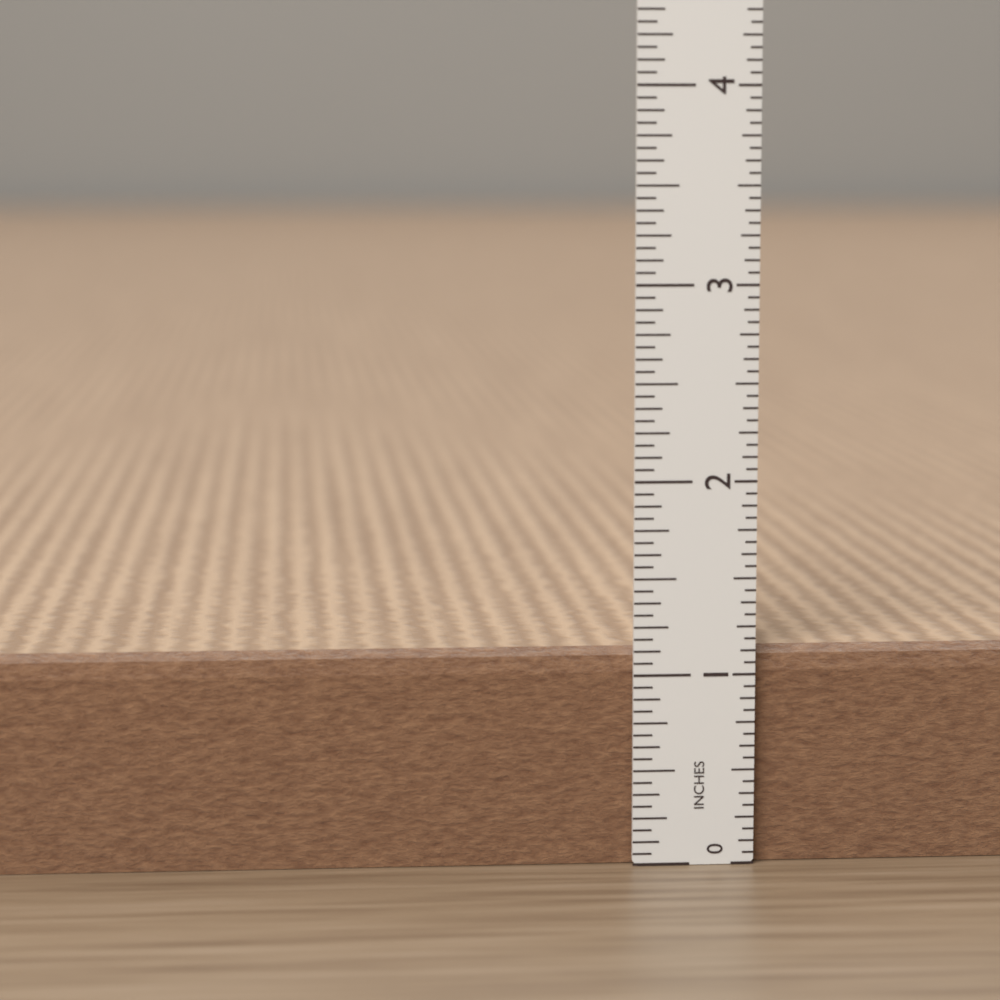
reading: 1.1250 in
